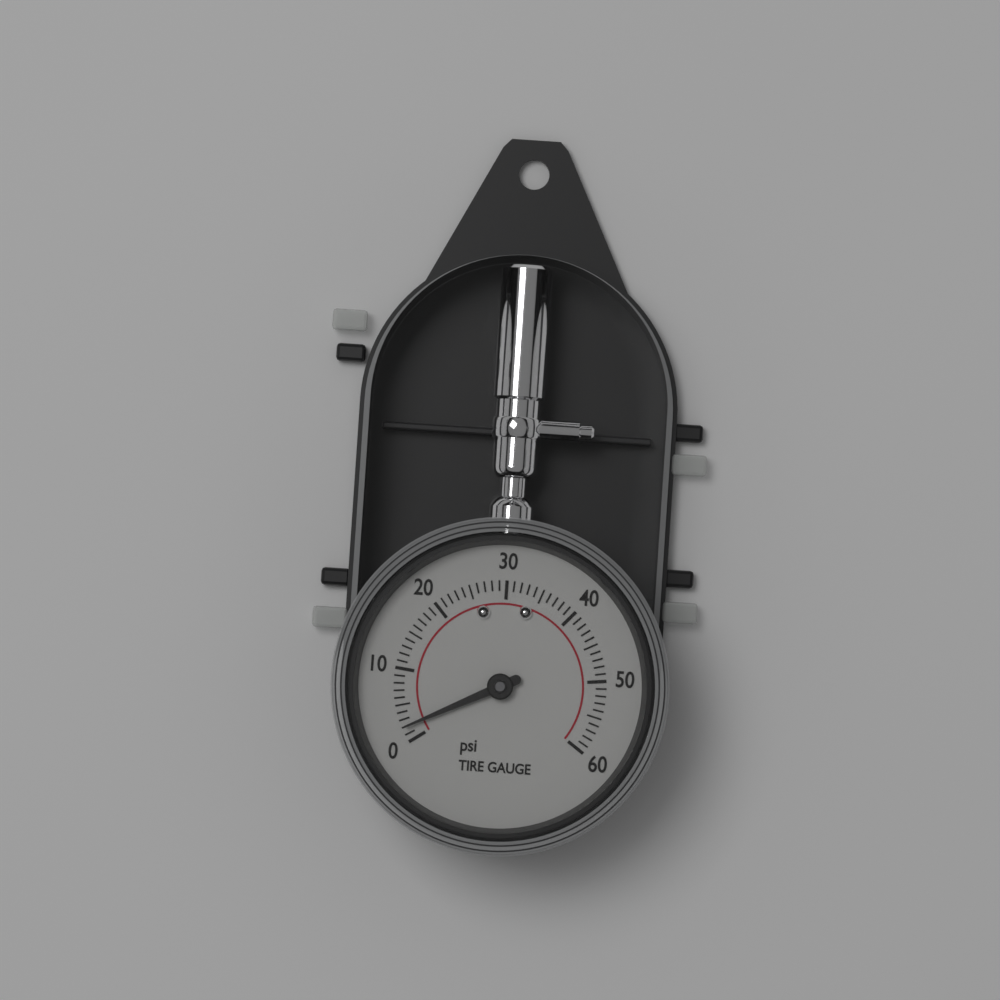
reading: 2 psi
